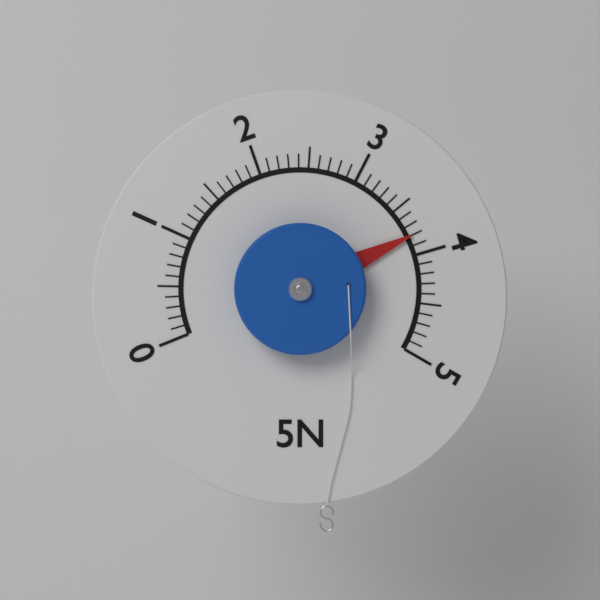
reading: 3.8 N
